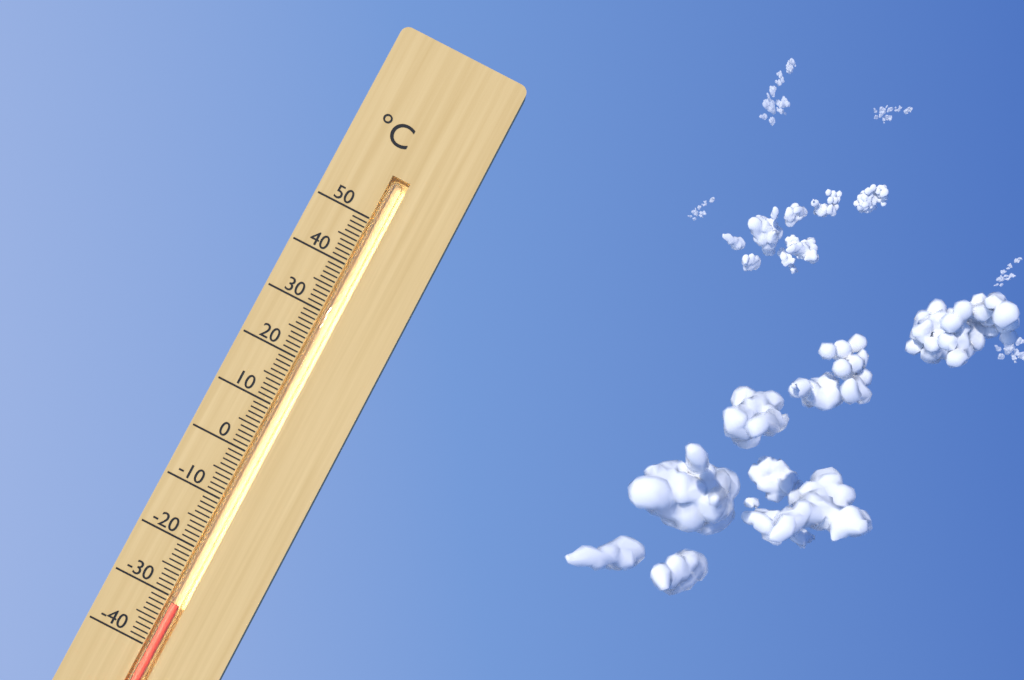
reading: -31 °C
